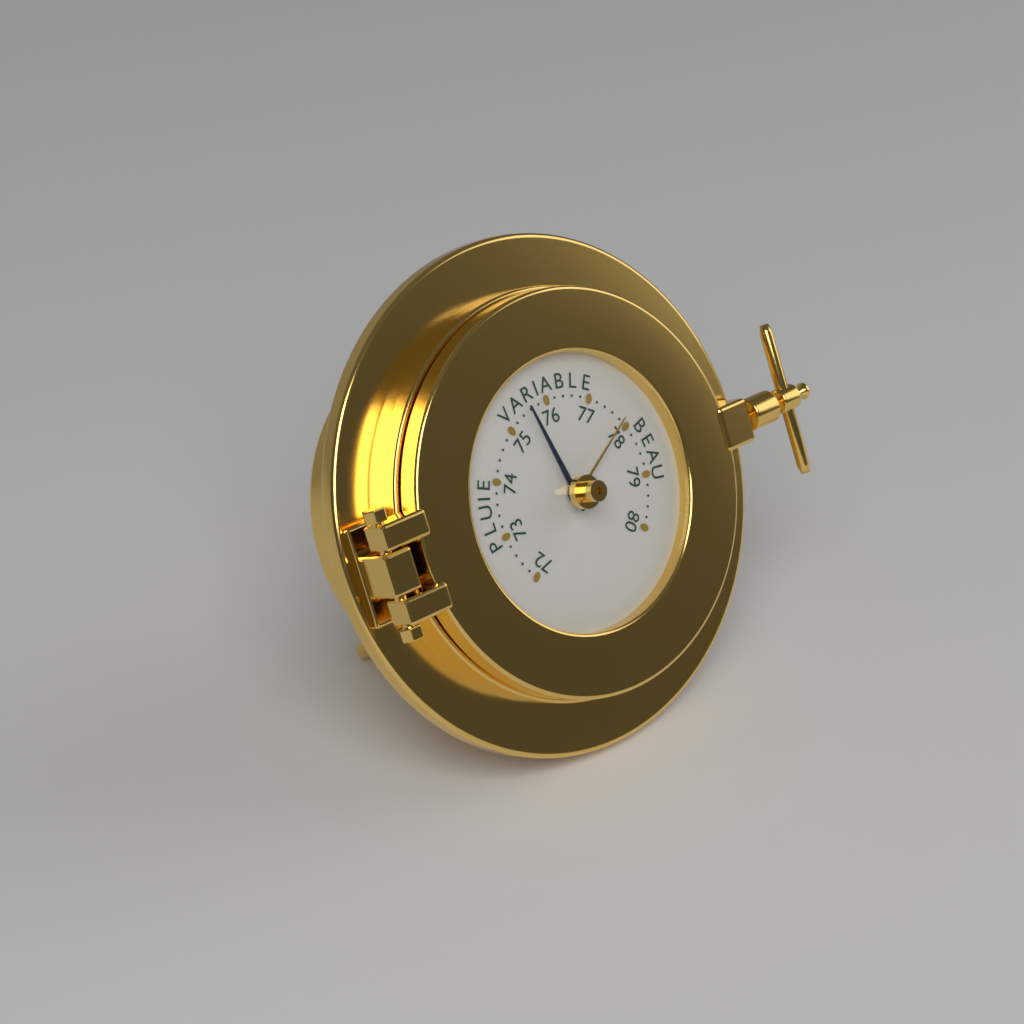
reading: 75.6 (no unit)
